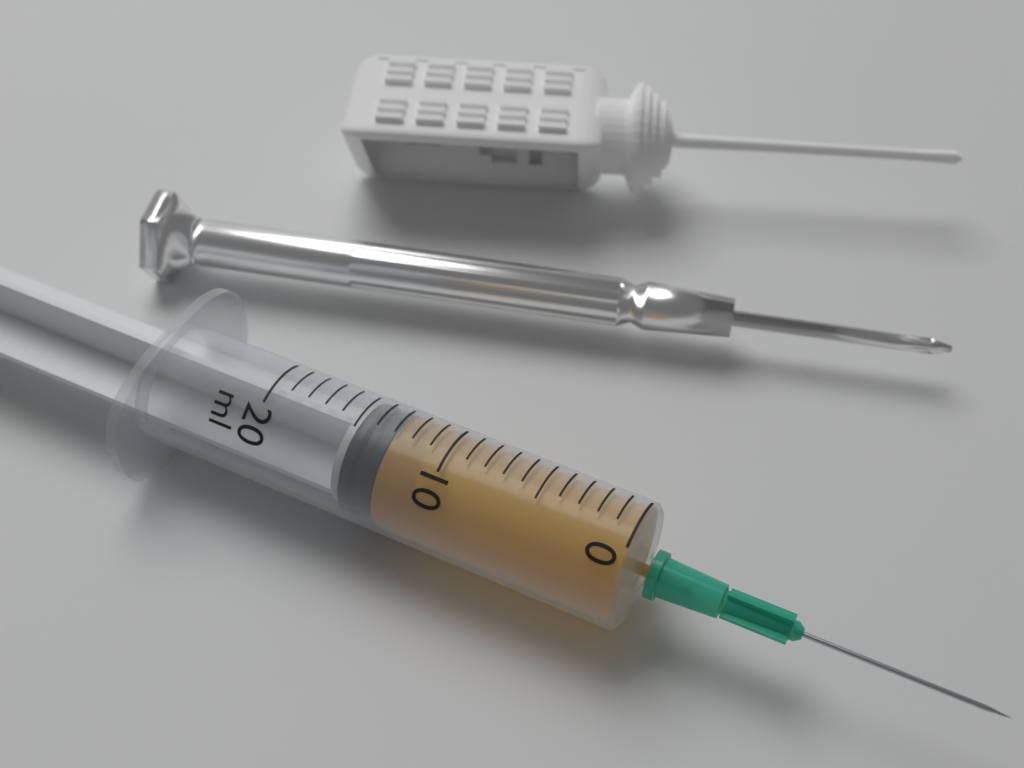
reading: 13 ml
